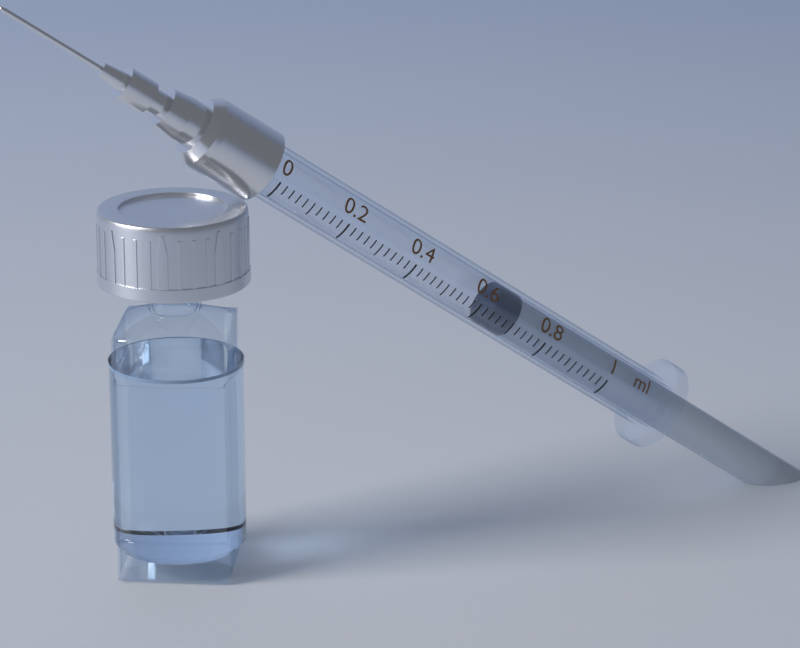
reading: 0.64 ml
